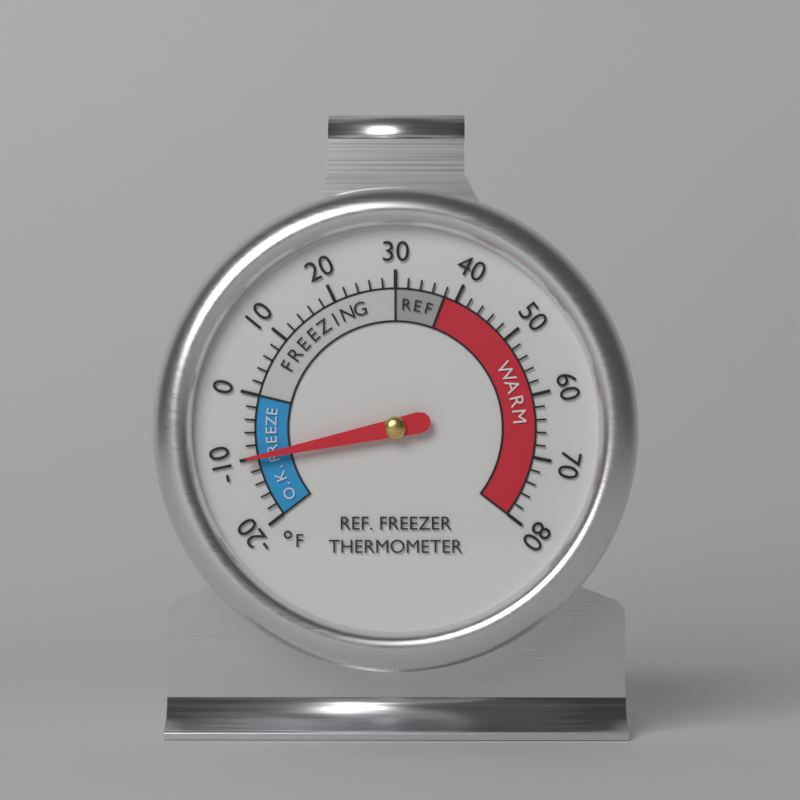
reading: -10 °F
